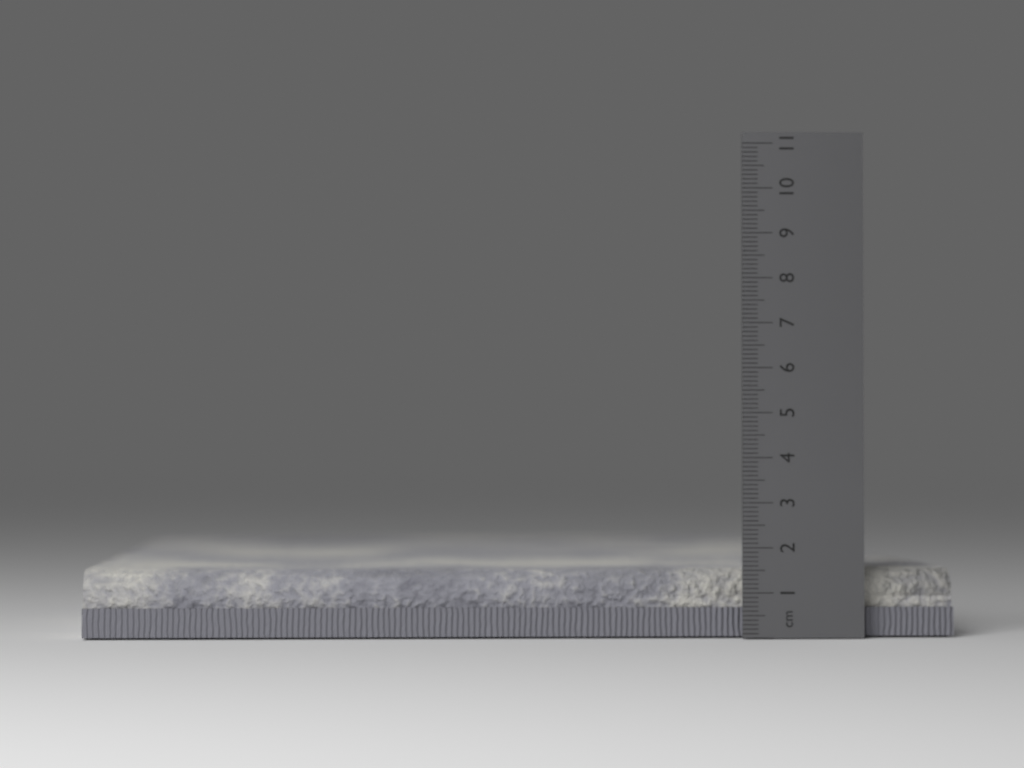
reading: 1.5 cm
